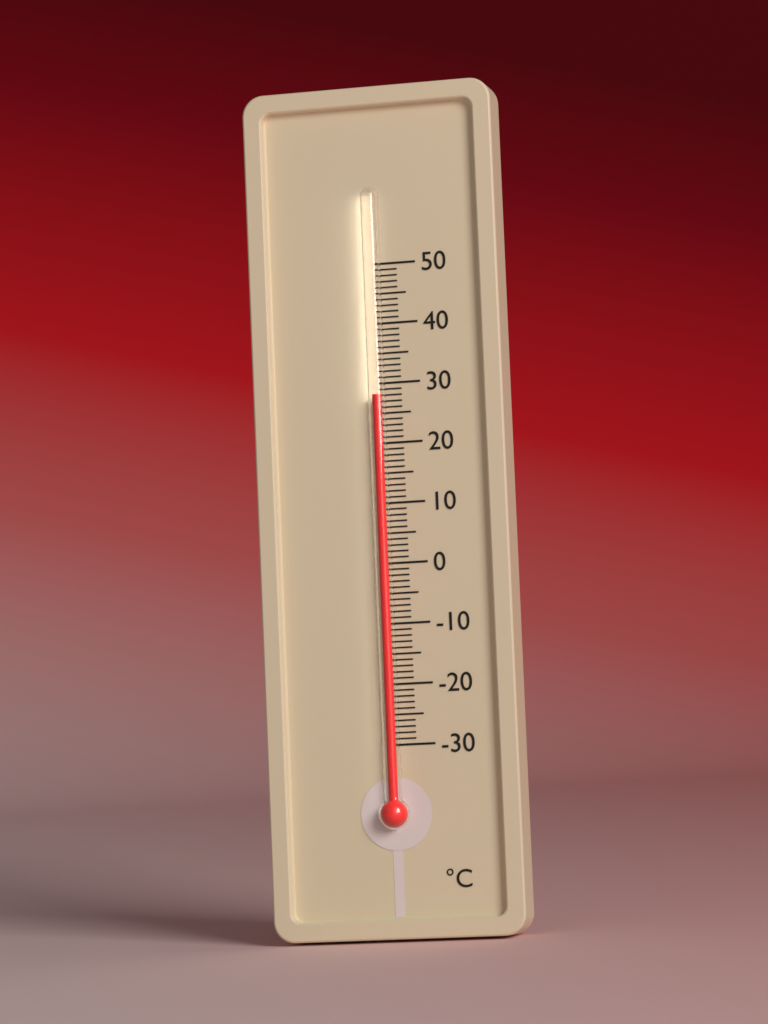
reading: 28 °C
